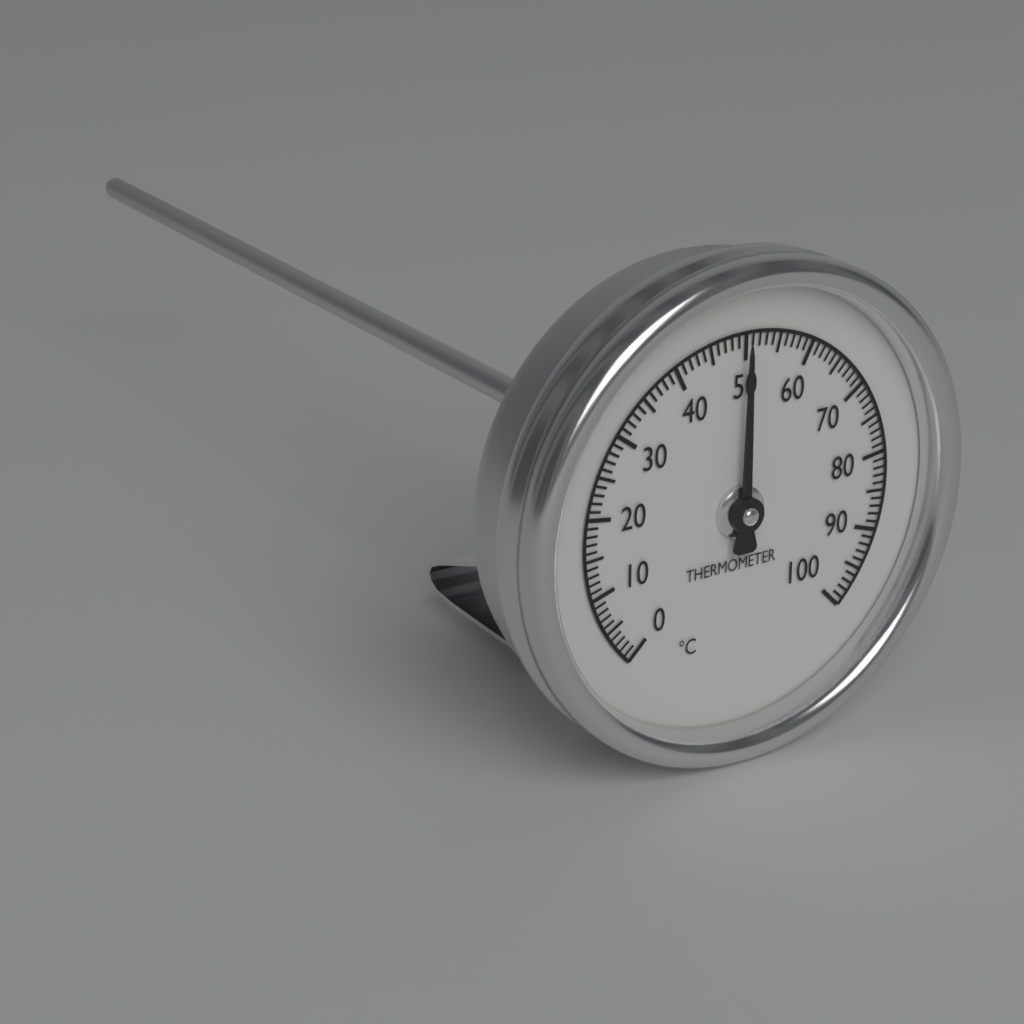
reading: 50 °C
